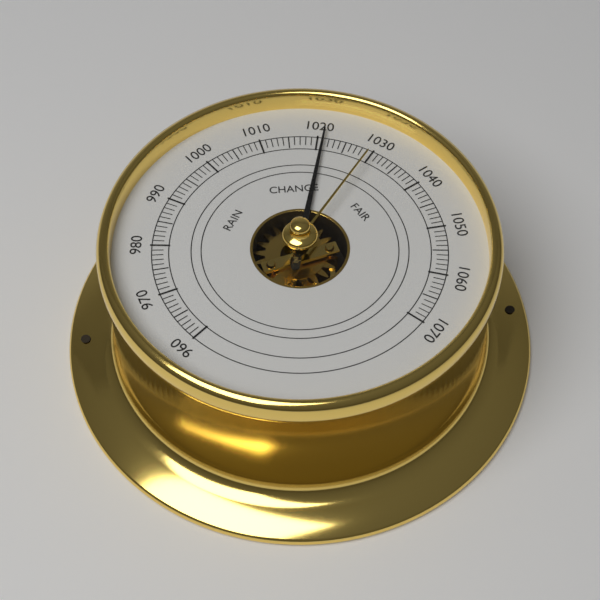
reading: 1021 (no unit)
